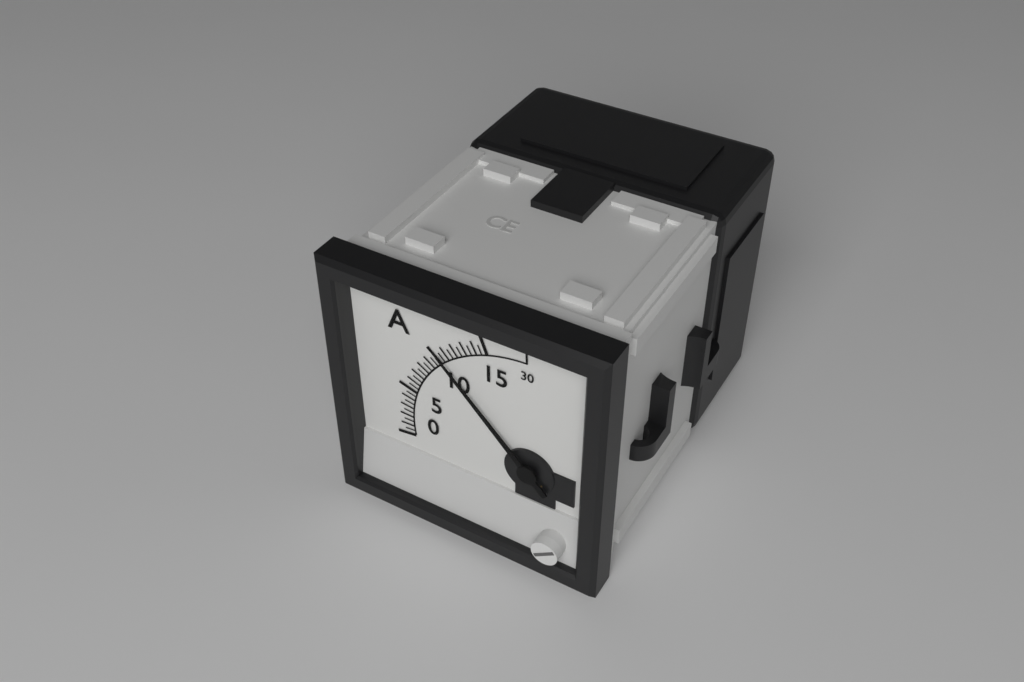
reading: 10.5 A
